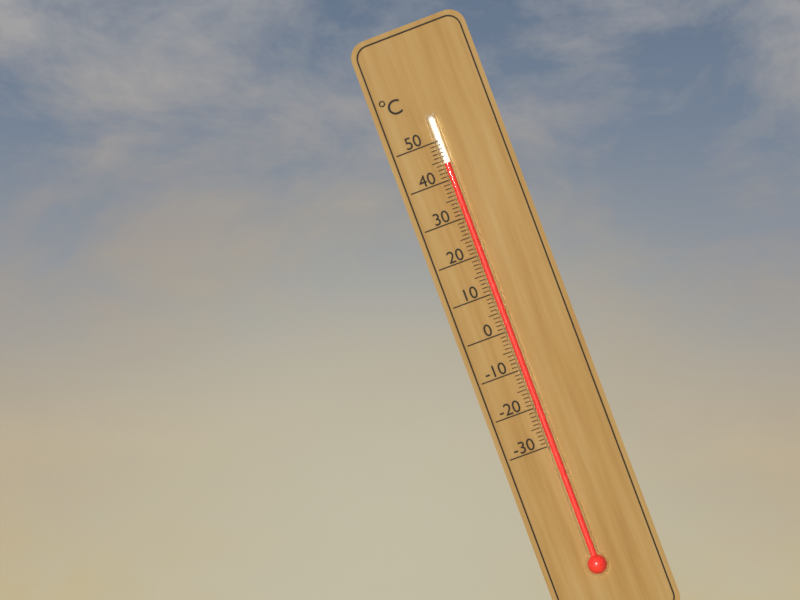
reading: 44 °C
